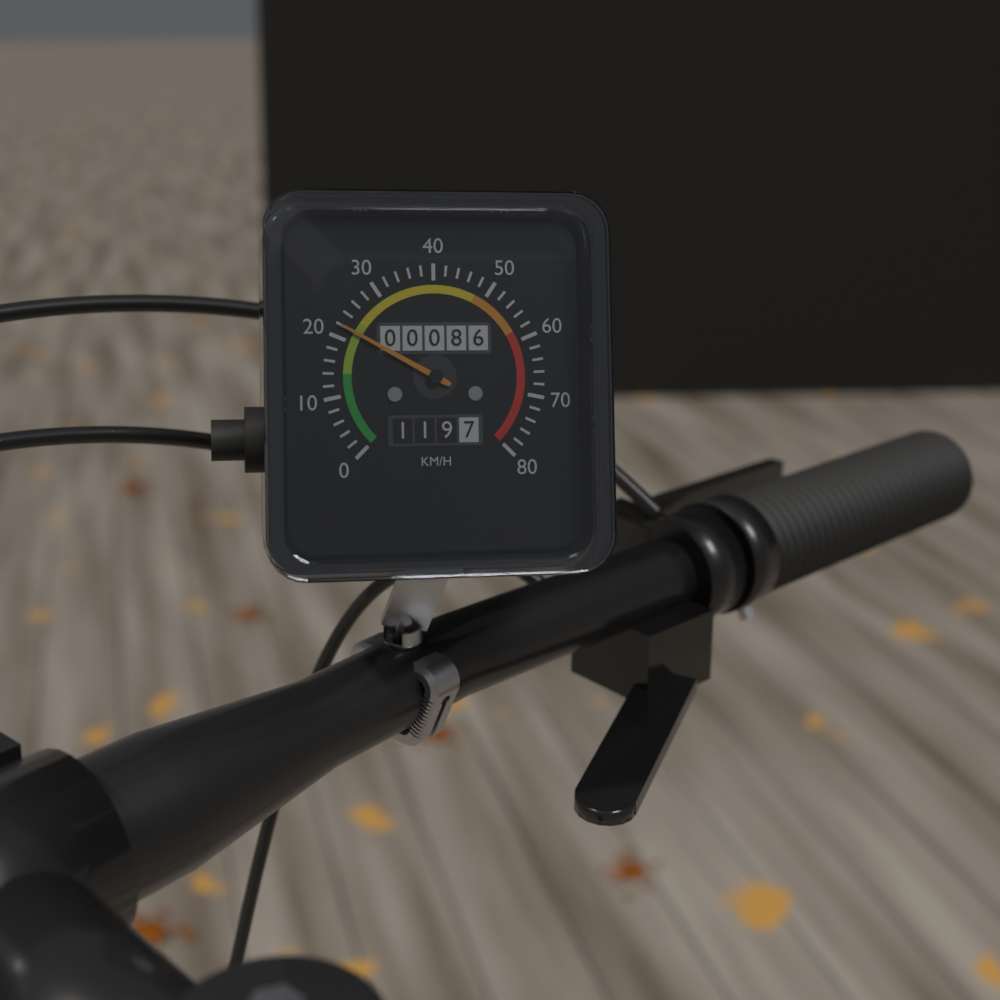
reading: 22 km/h
